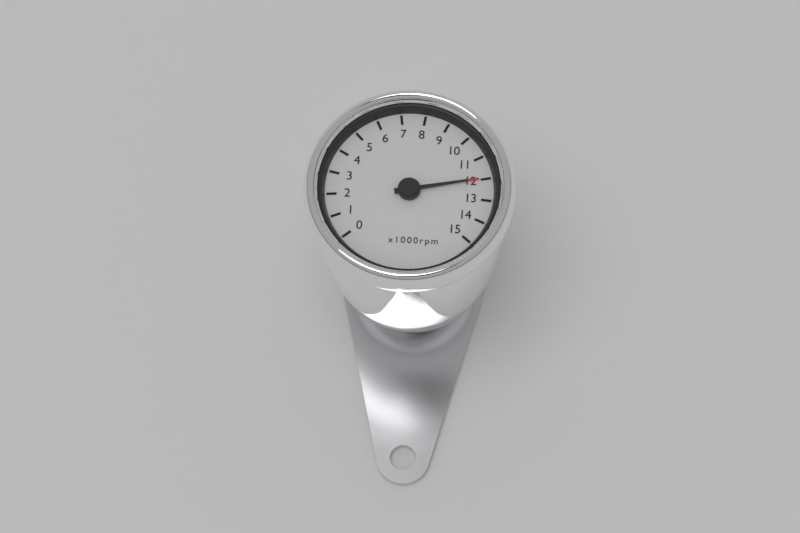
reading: 12000 rpm
